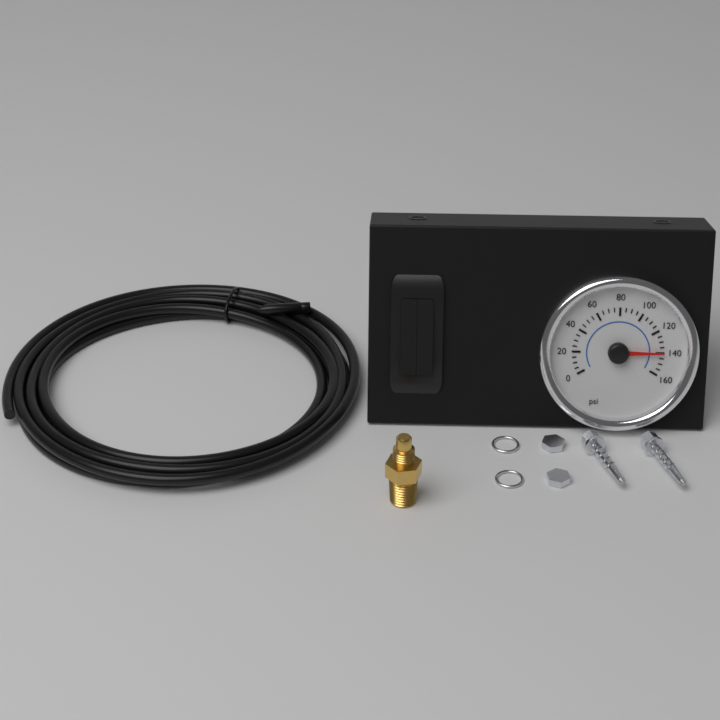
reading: 140 psi
